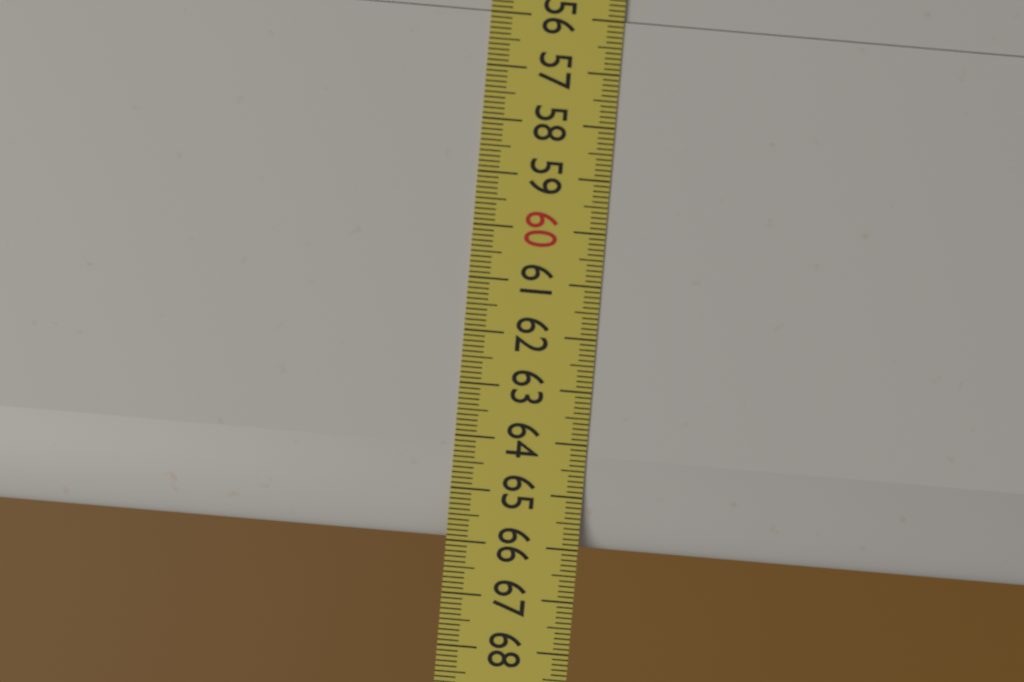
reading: 66.0 (no unit)
